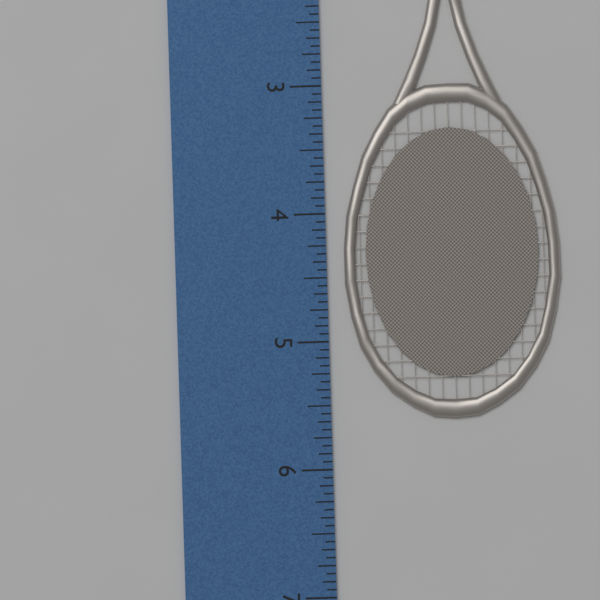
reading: 5.6250 inch
